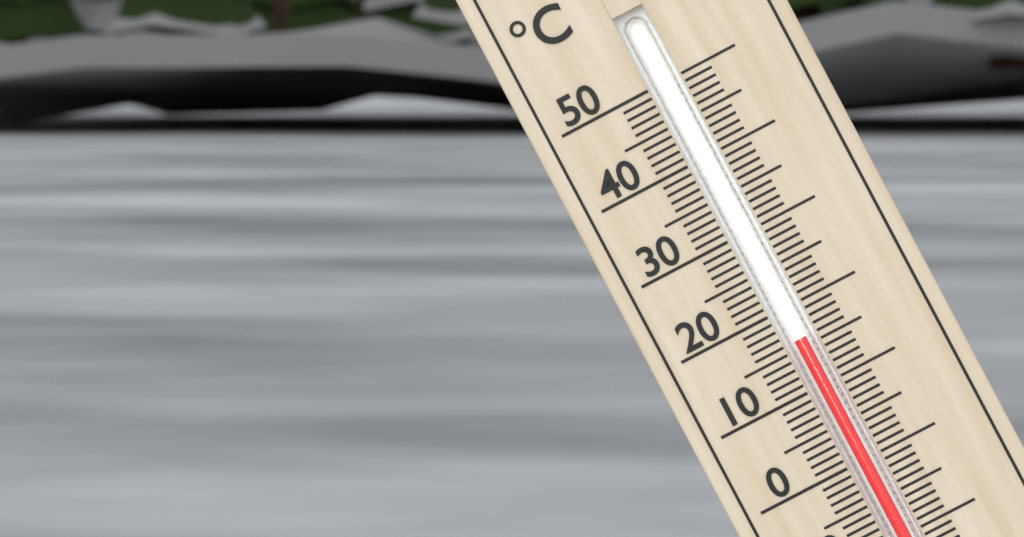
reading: 16 °C
